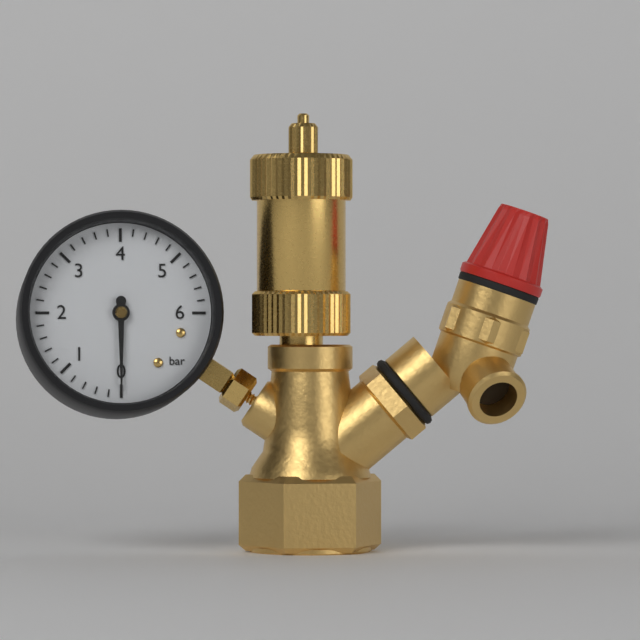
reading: 0.0 bar
